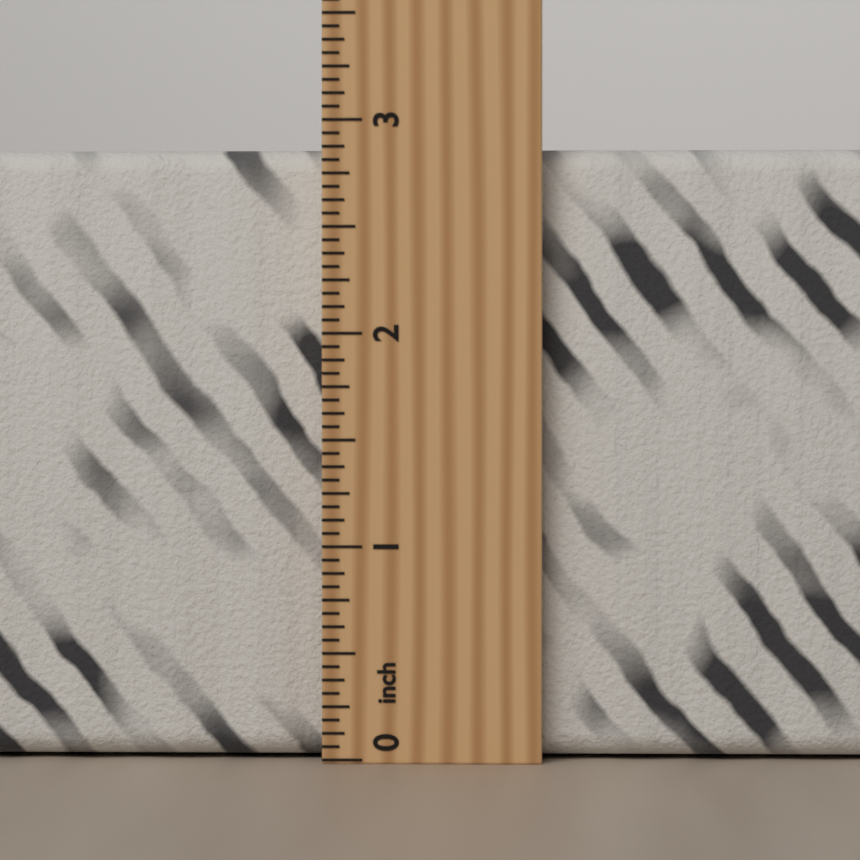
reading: 2.8750 inch
